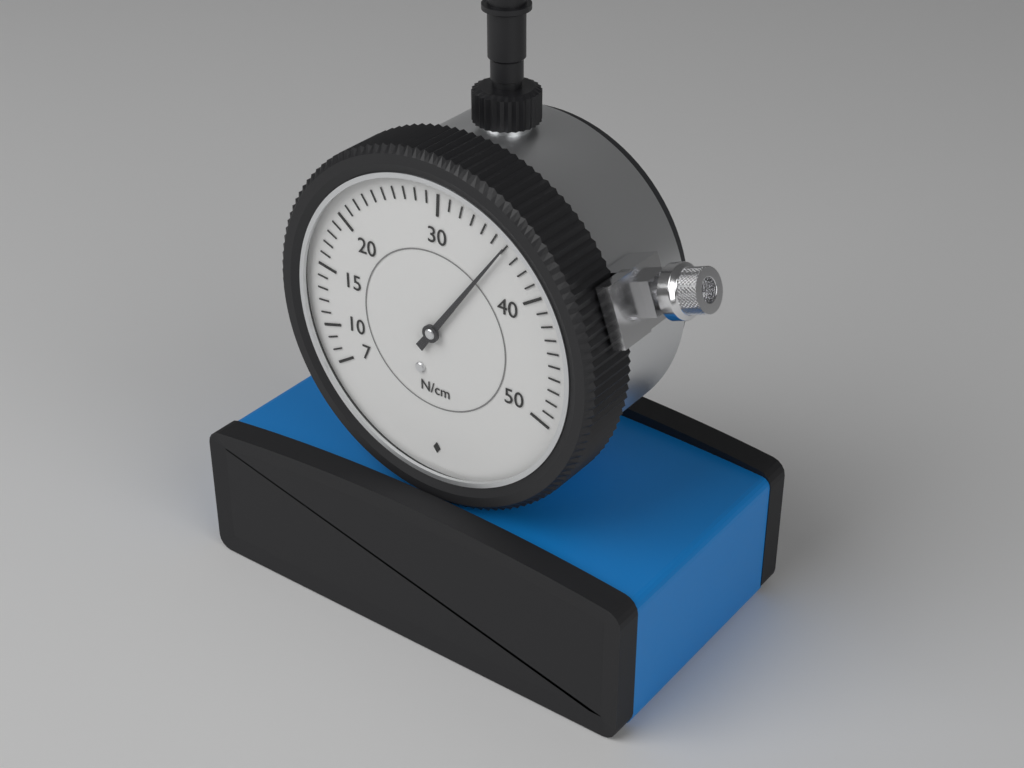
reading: 36 N/cm
